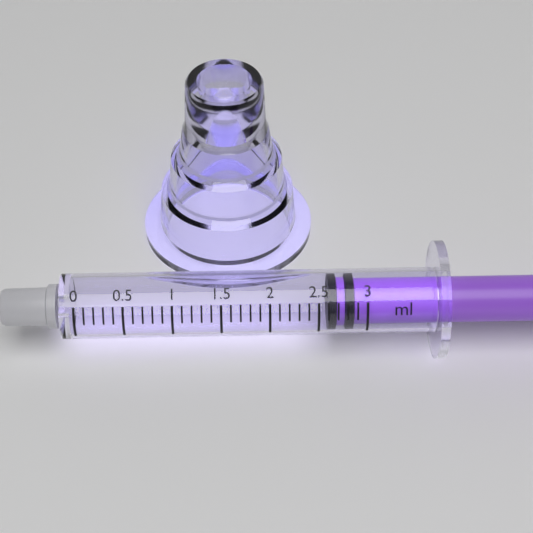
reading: 2.6 ml
